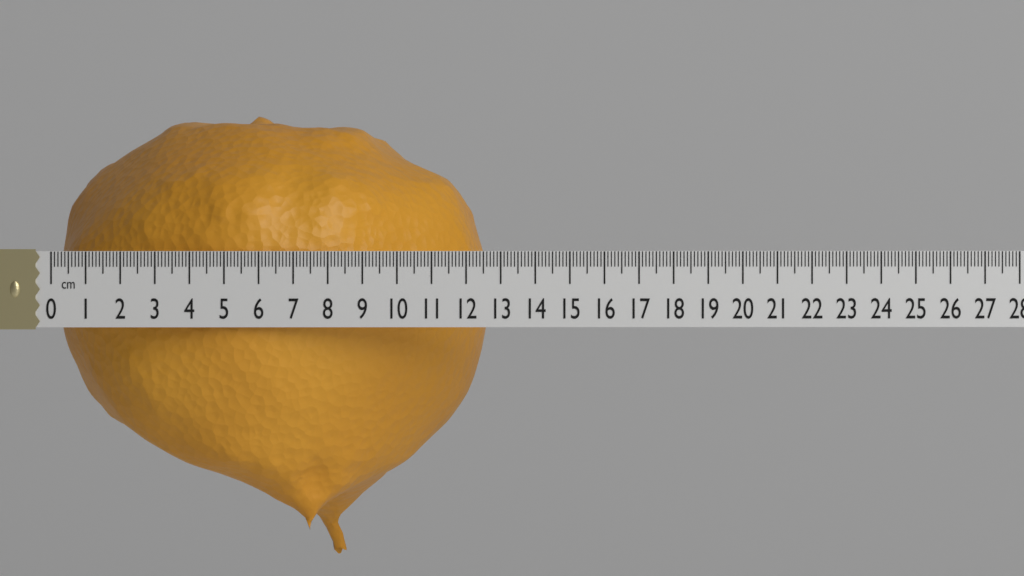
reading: 12.5 cm
